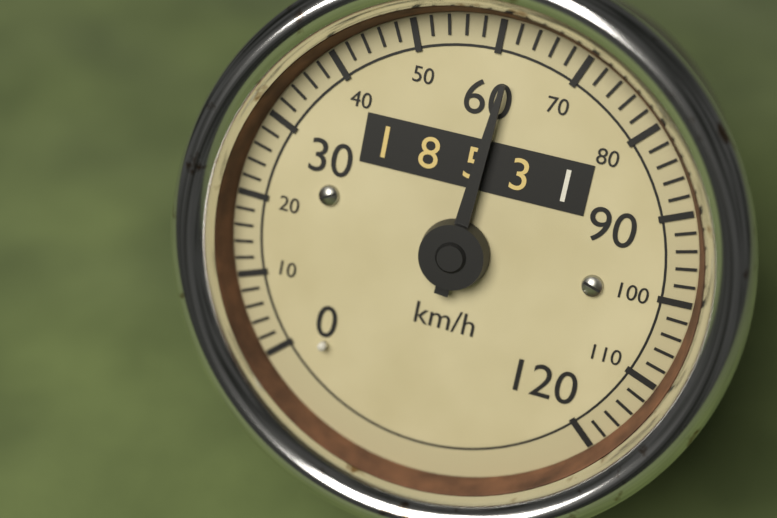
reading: 62 km/h
